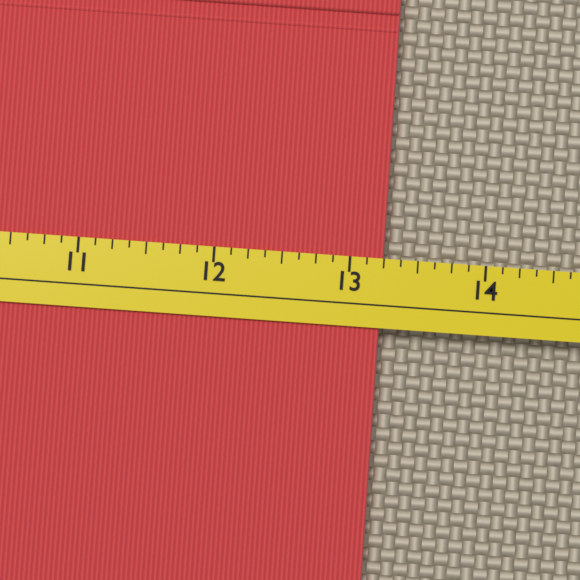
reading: 13.250 (no unit)
